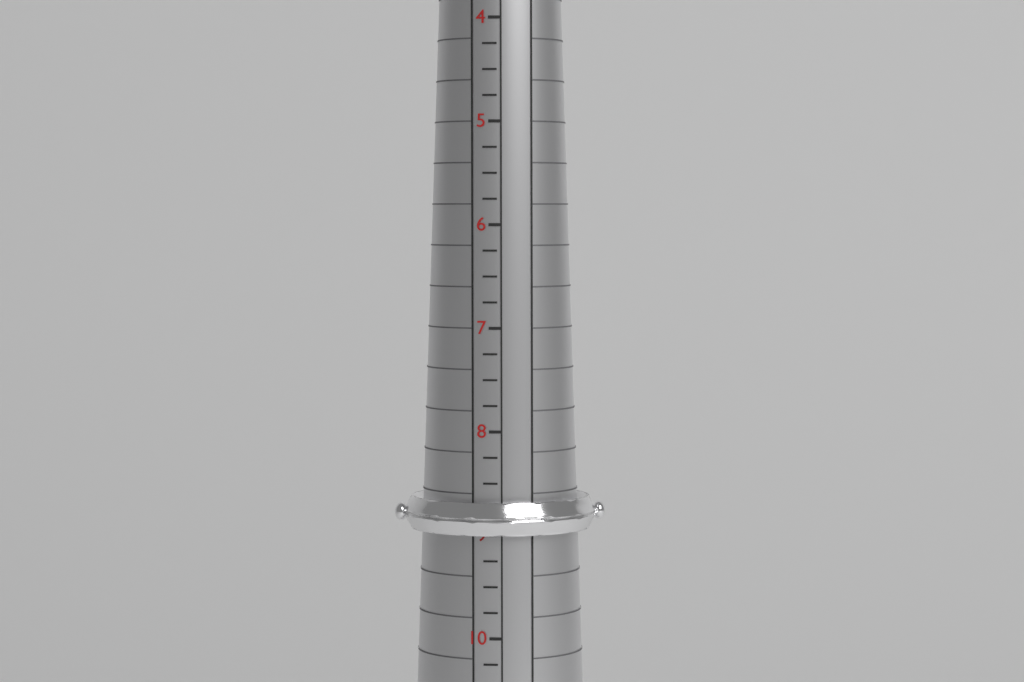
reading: 9.00 (no unit)
